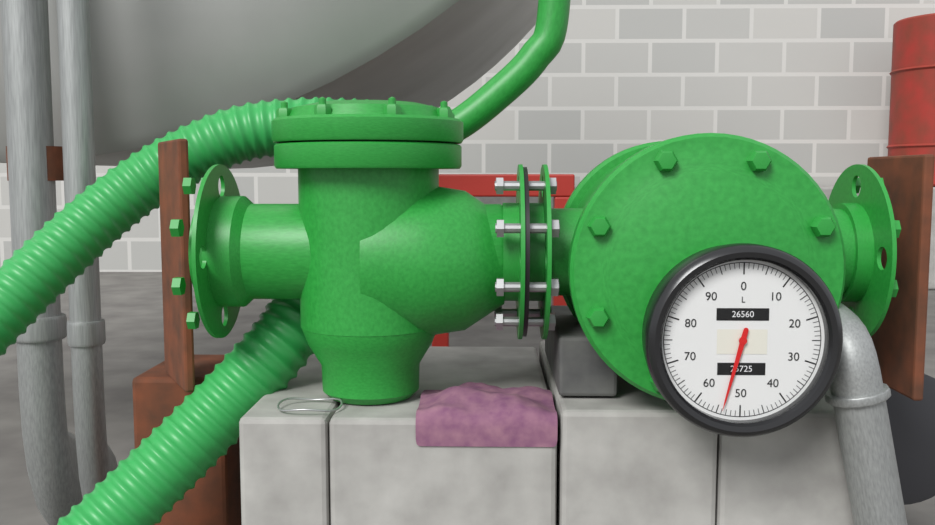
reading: 54 L
